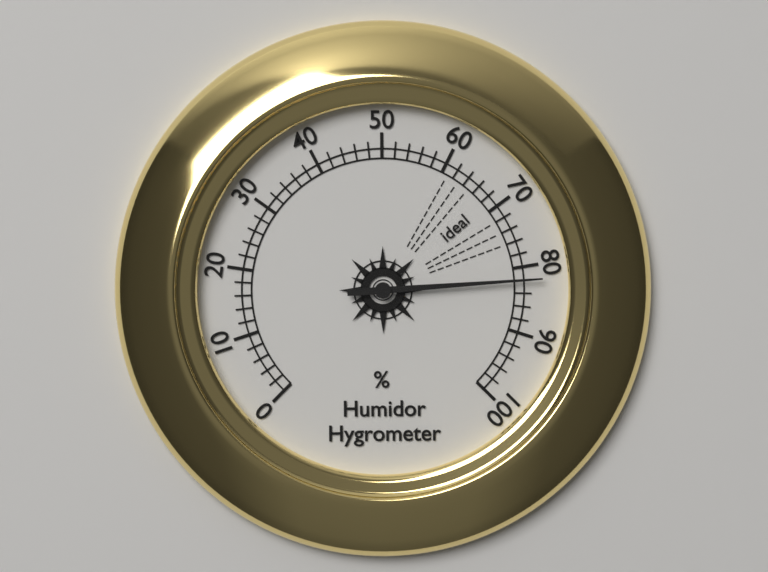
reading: 82 %
